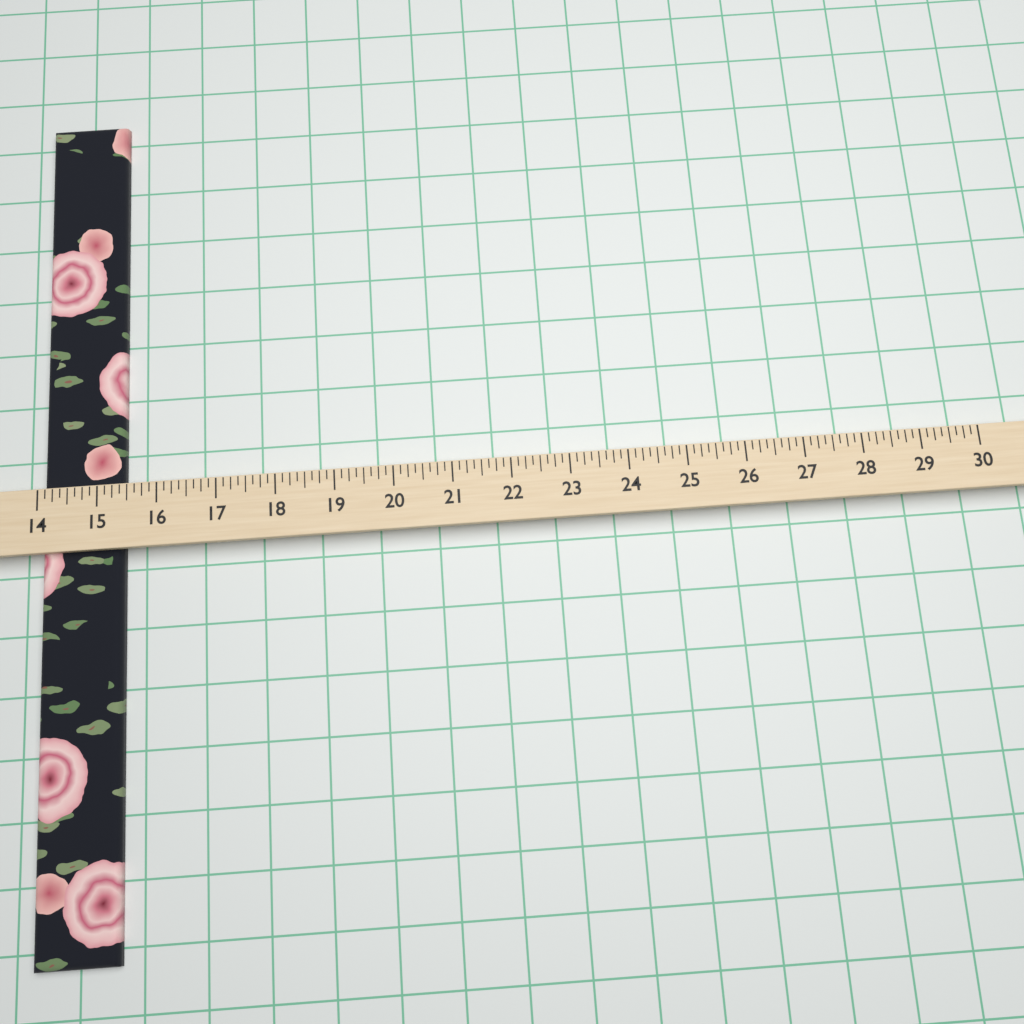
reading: 15.375 (no unit)
